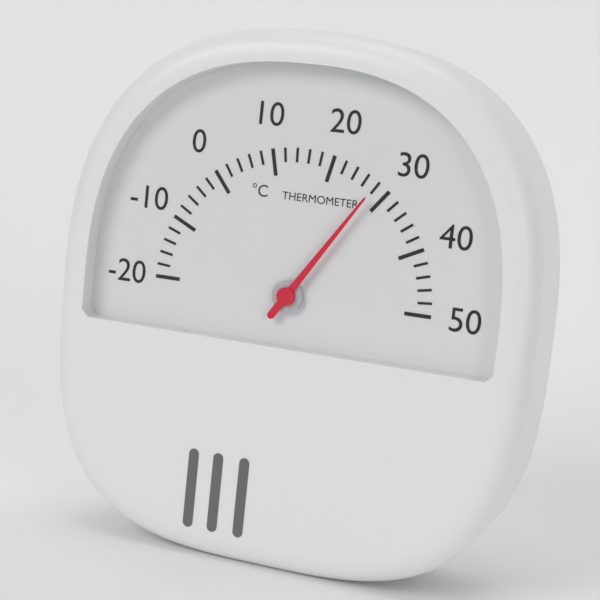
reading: 28 °C
